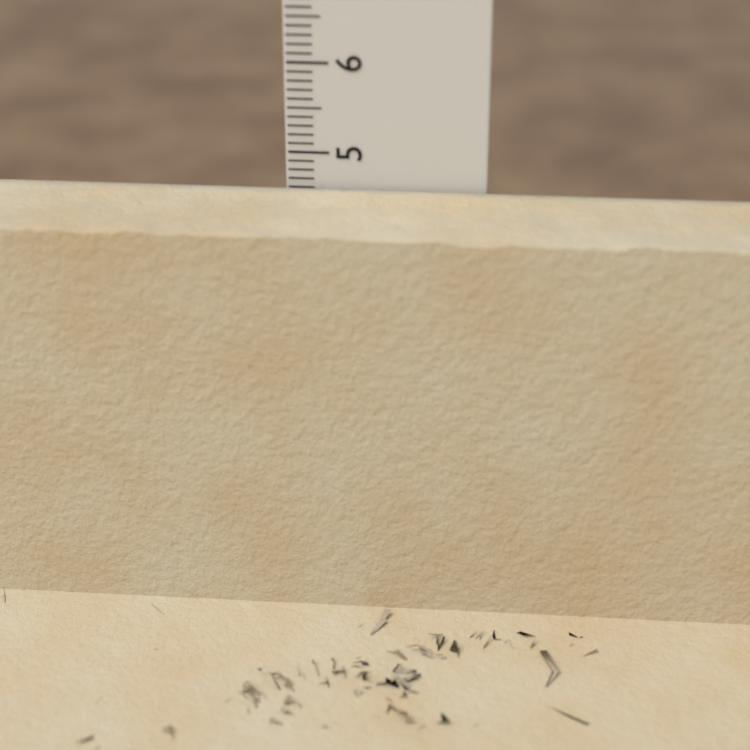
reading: 4.6 cm
